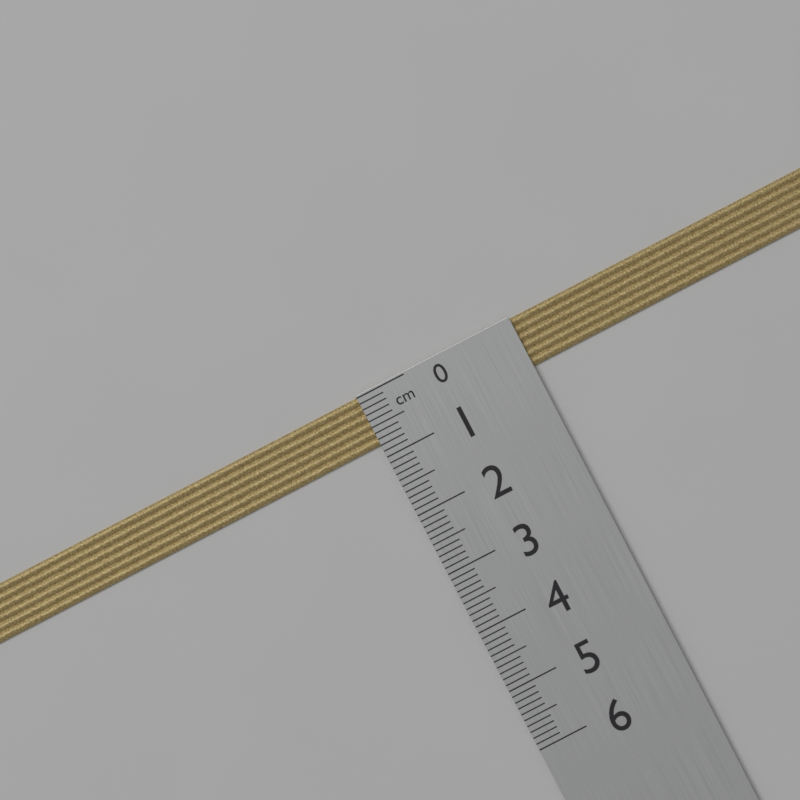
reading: 0.8 cm
